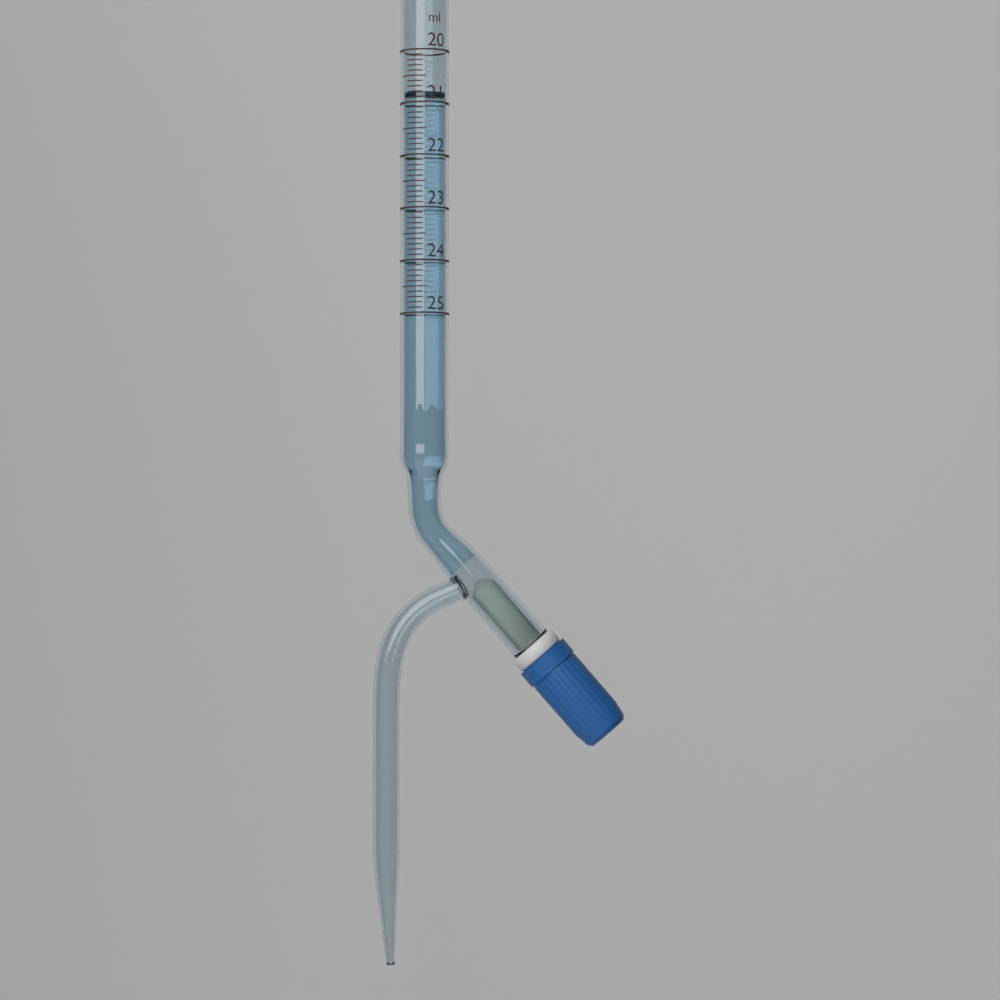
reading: 20.8 ml
